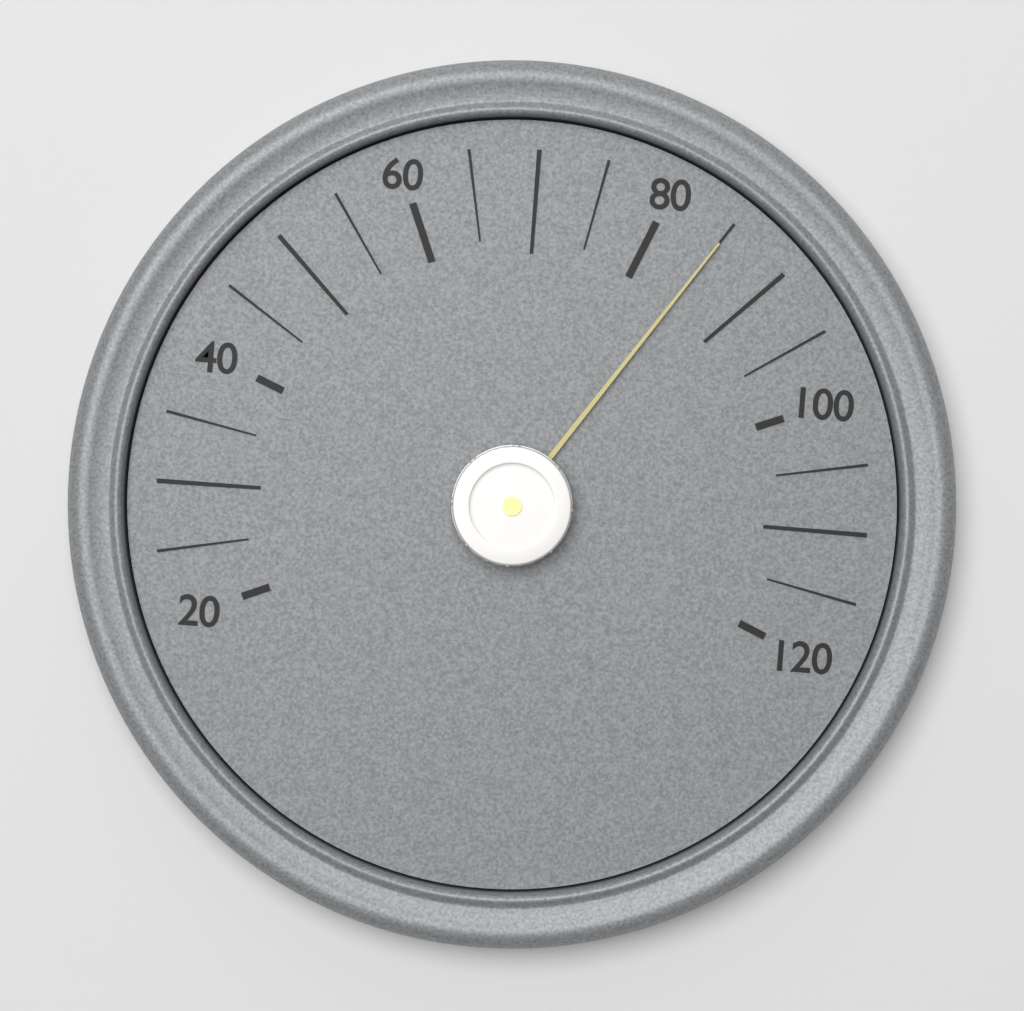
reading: 85 (no unit)
